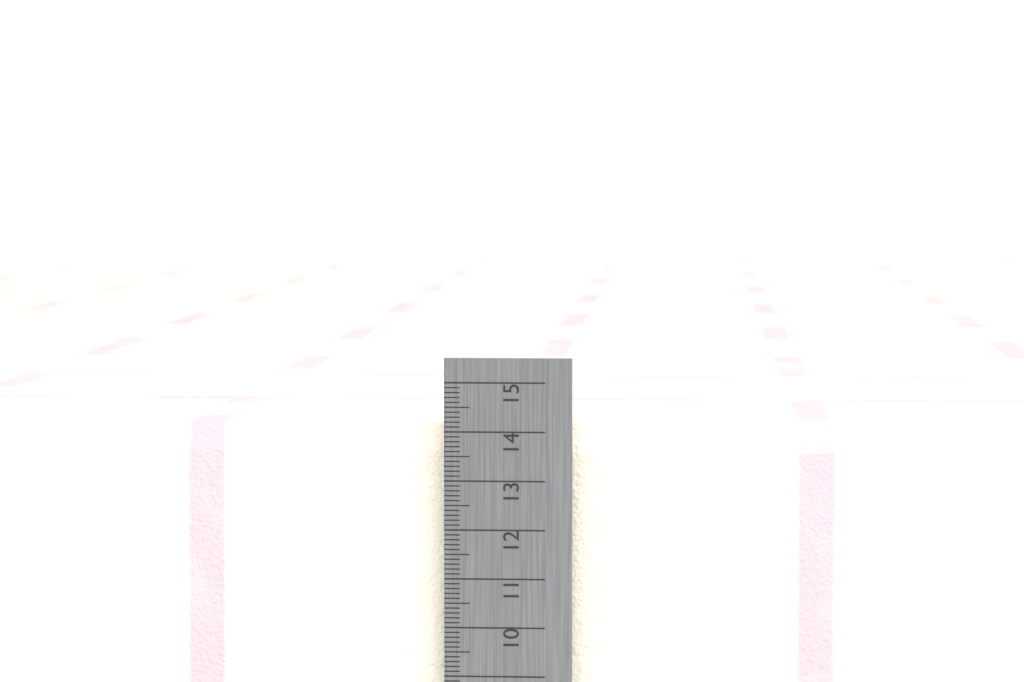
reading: 14.1 cm
